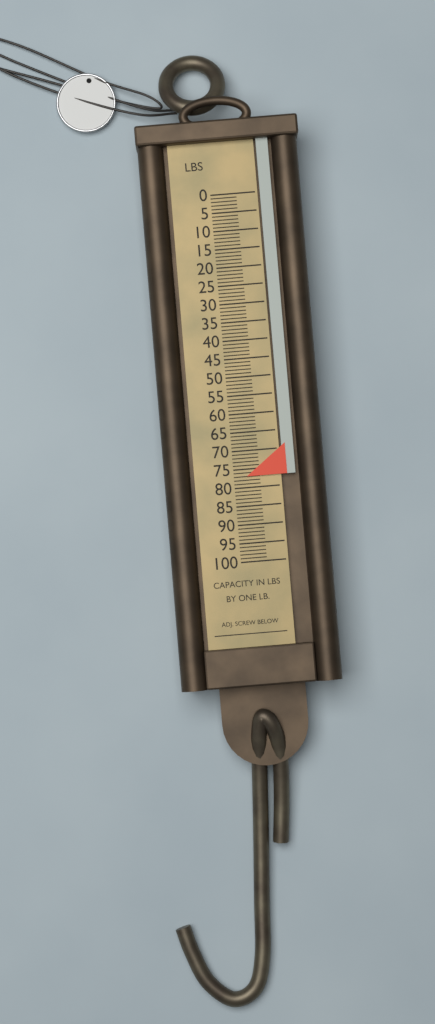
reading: 77 lb
